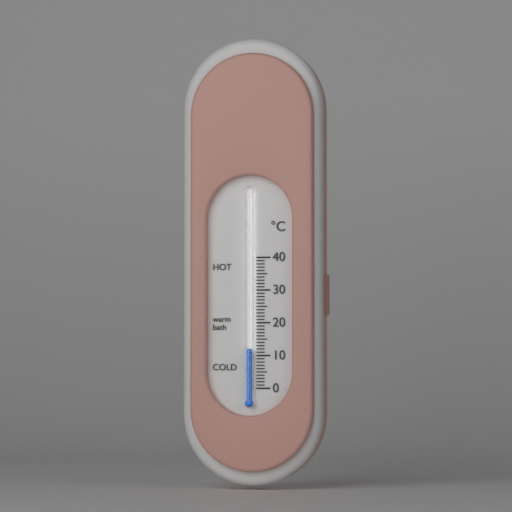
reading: 12 °C
